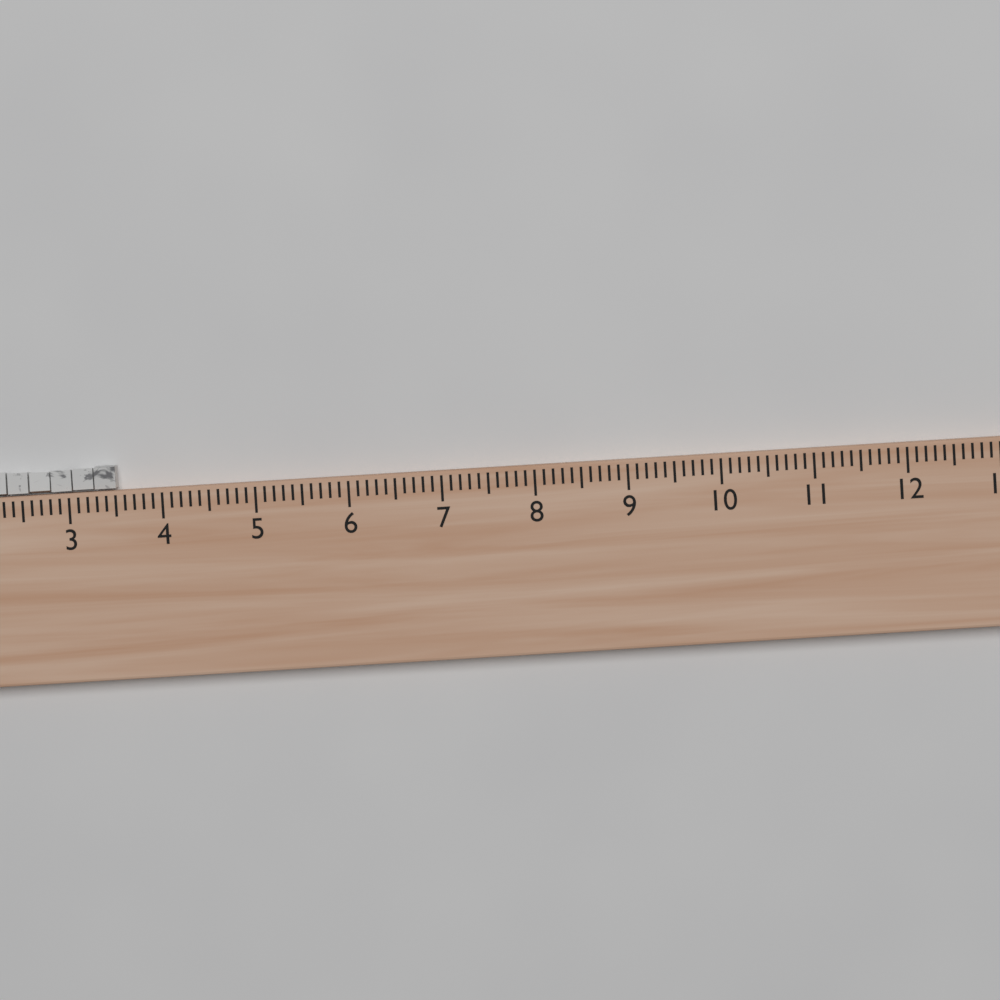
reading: 3.5 (no unit)
